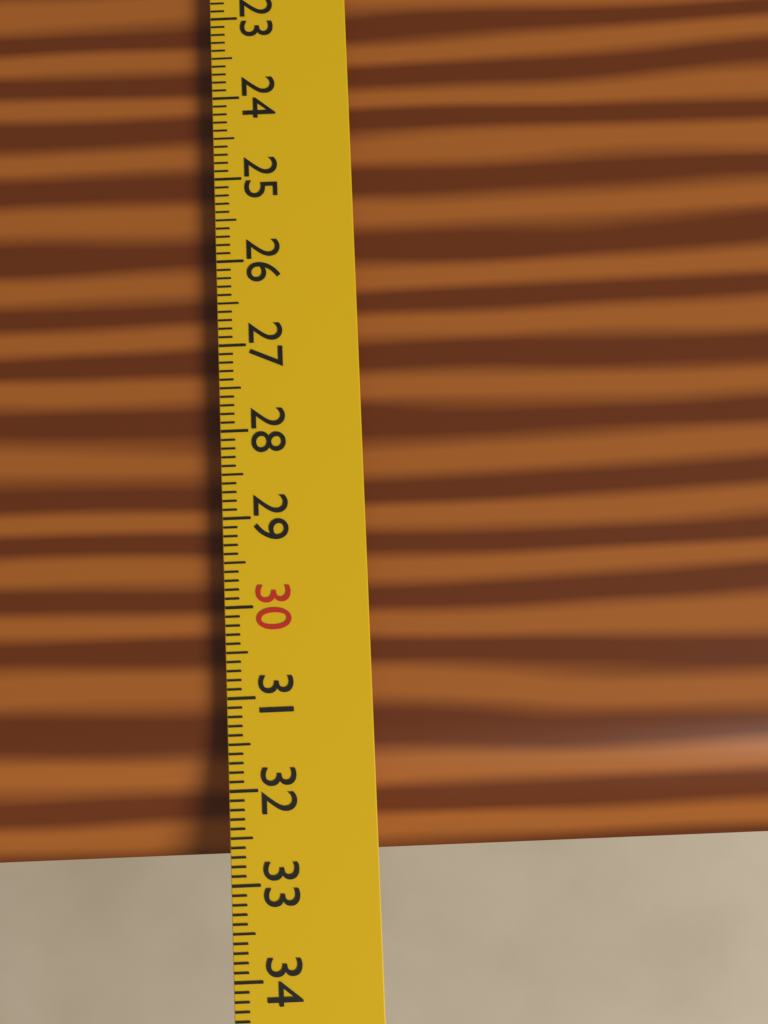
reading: 32.8 cm
